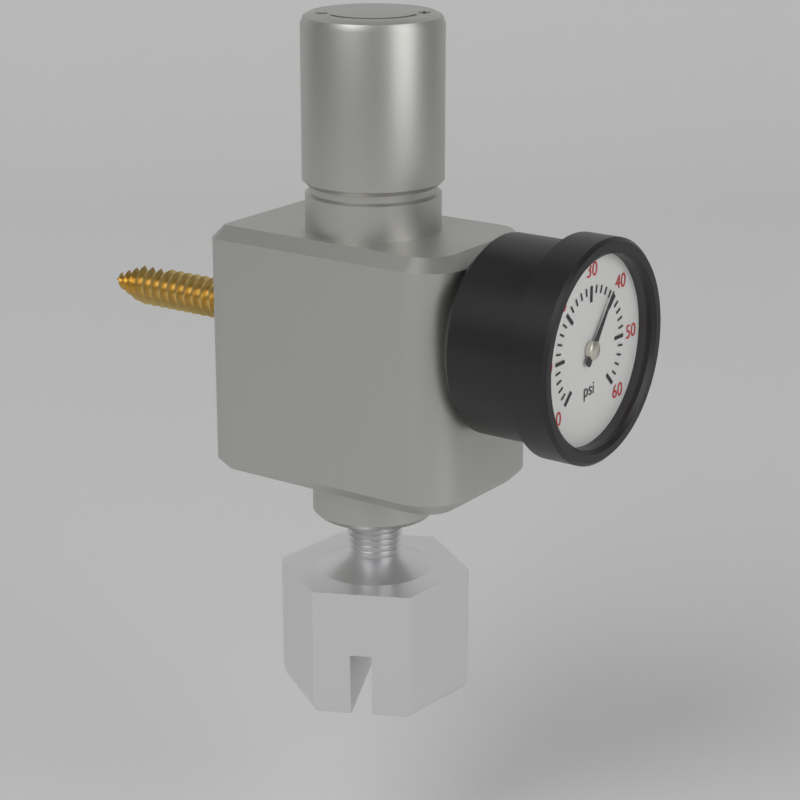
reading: 38 psi
